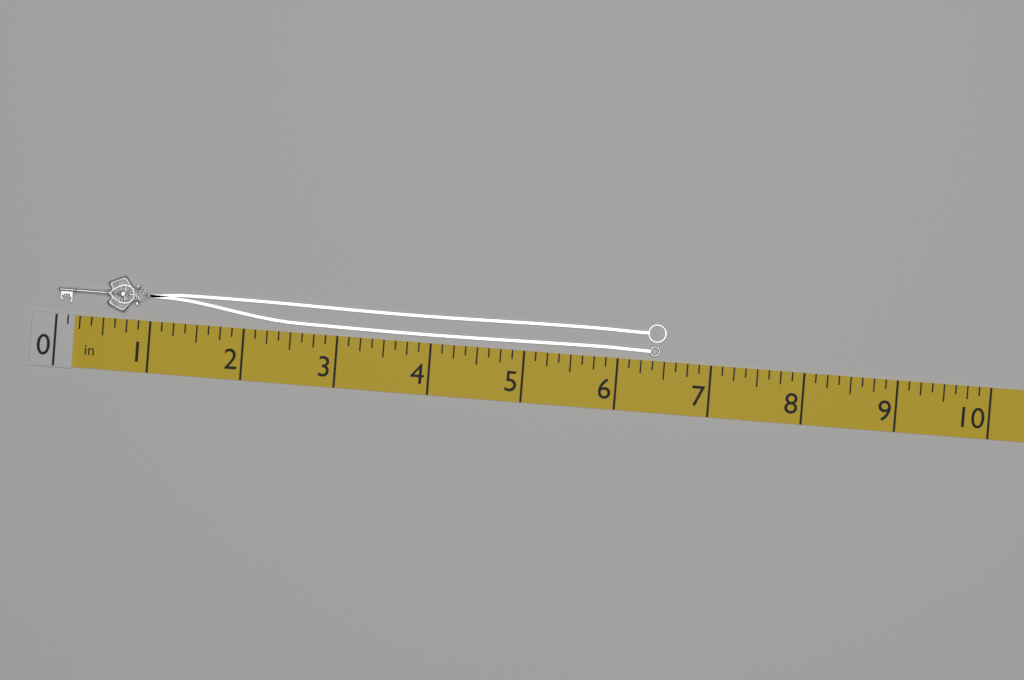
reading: 6.500 in
